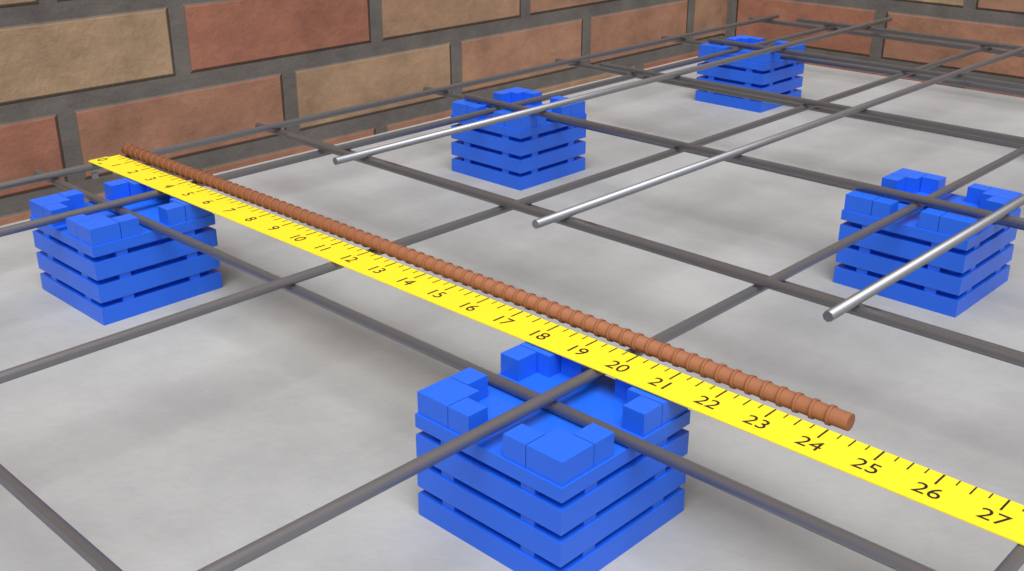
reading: 24.25 in
